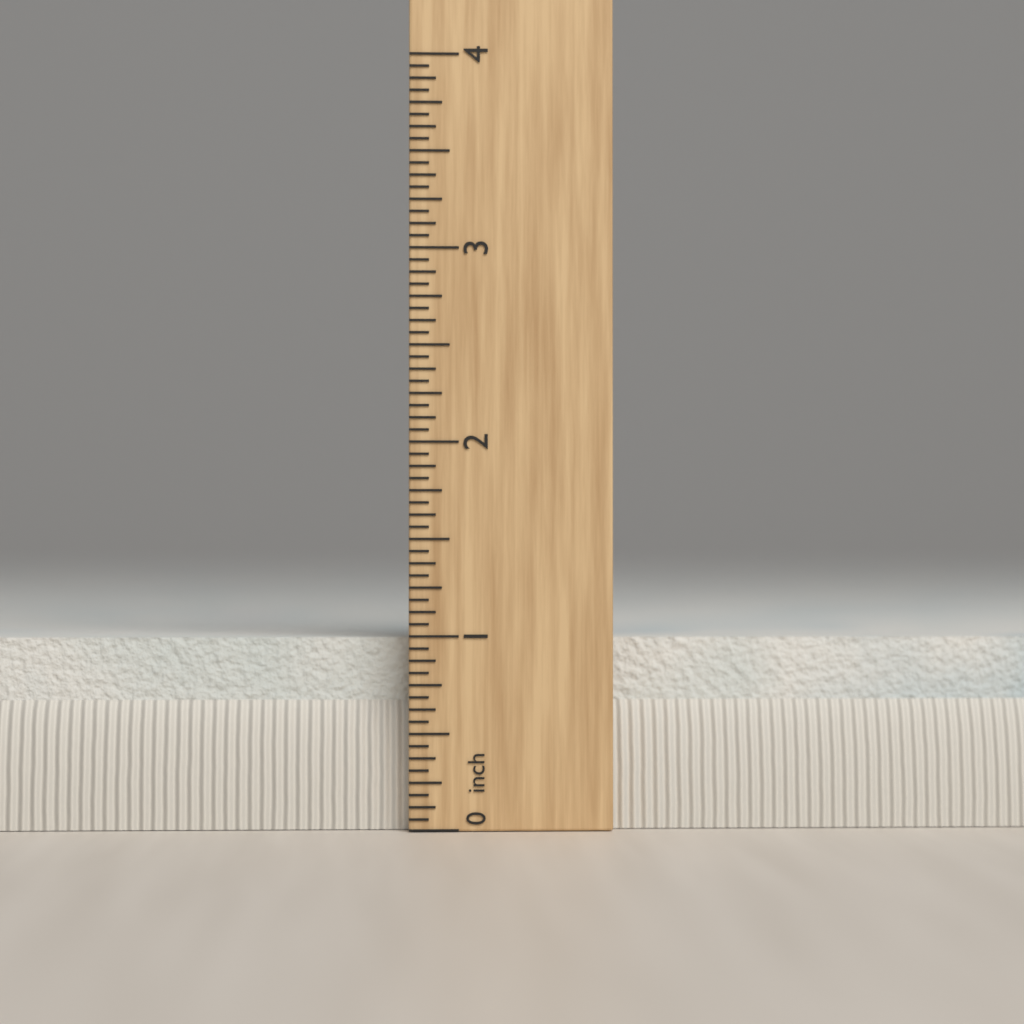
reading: 1.0000 in
